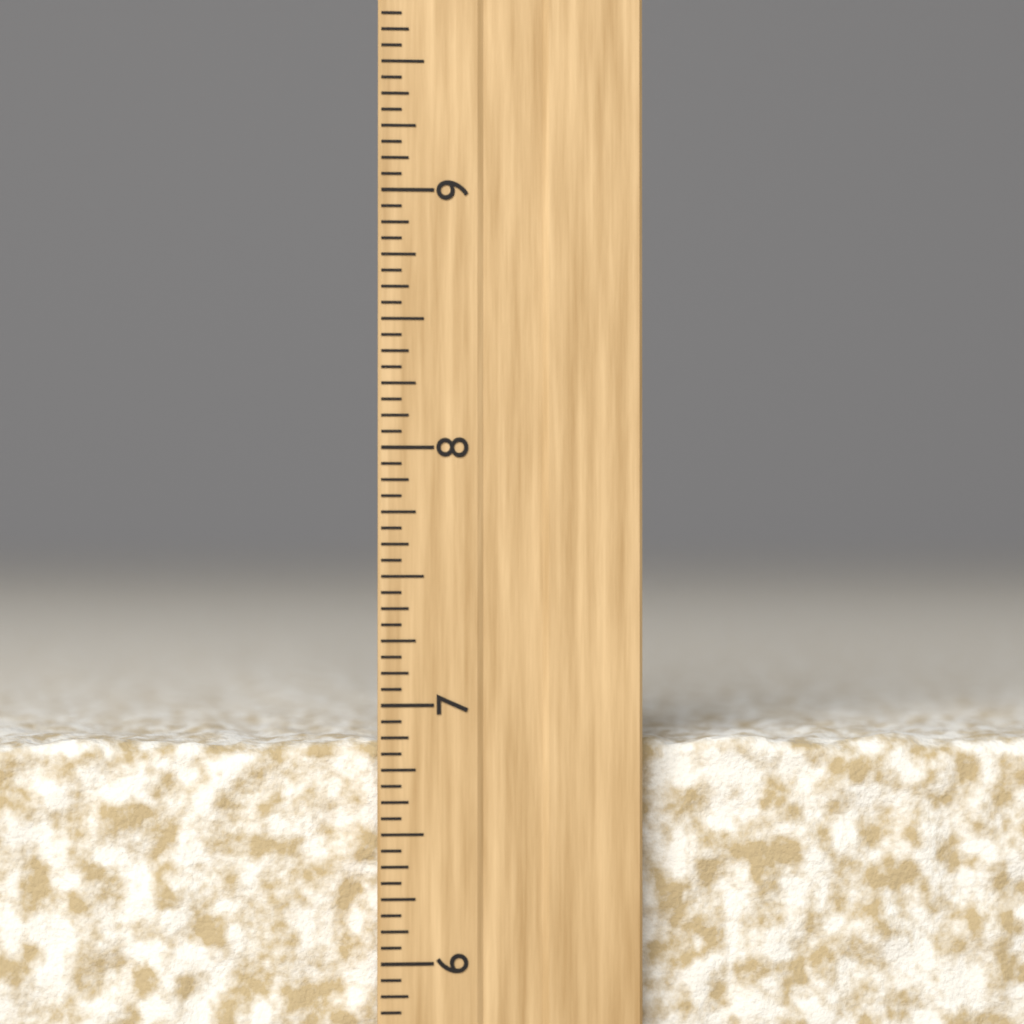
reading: 6.8750 inch
